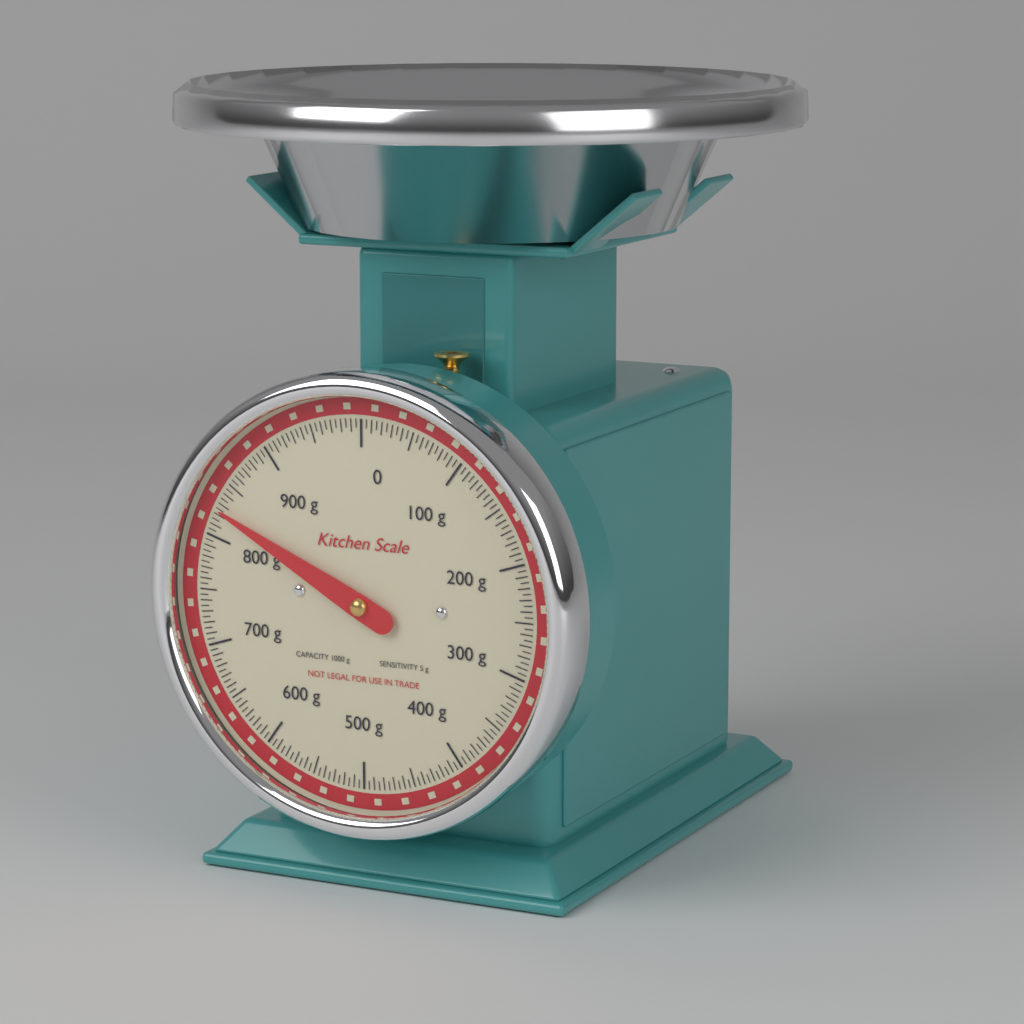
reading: 825 g
